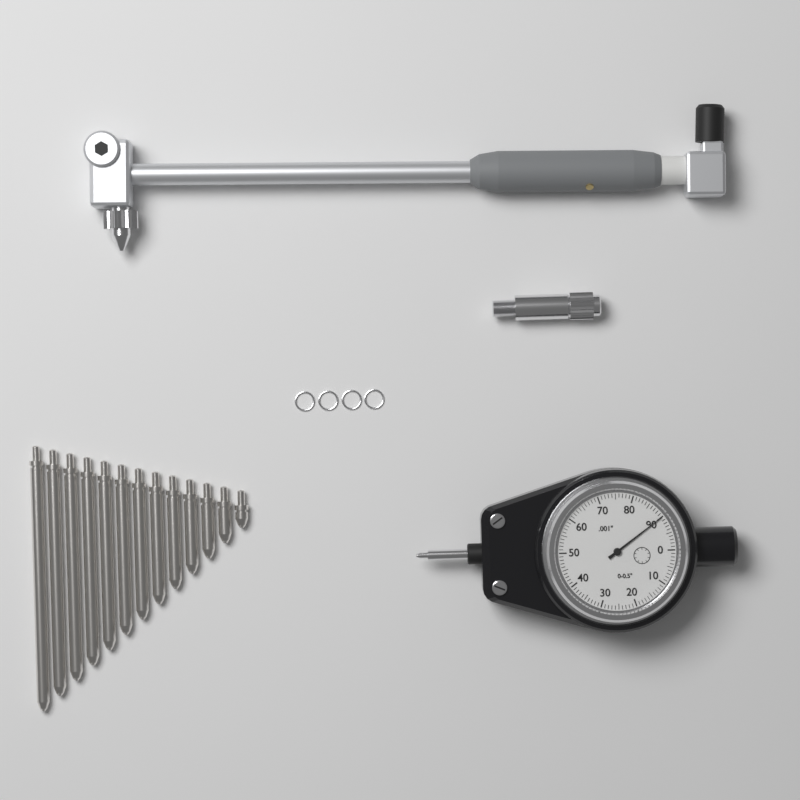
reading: 0.090 in
